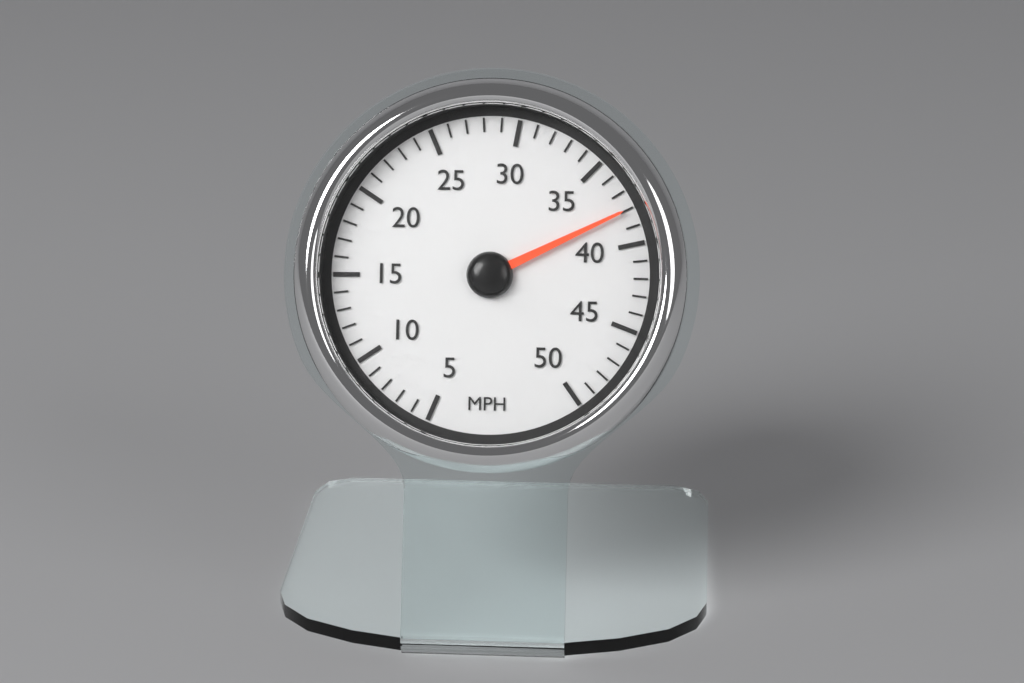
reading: 38 MPH
